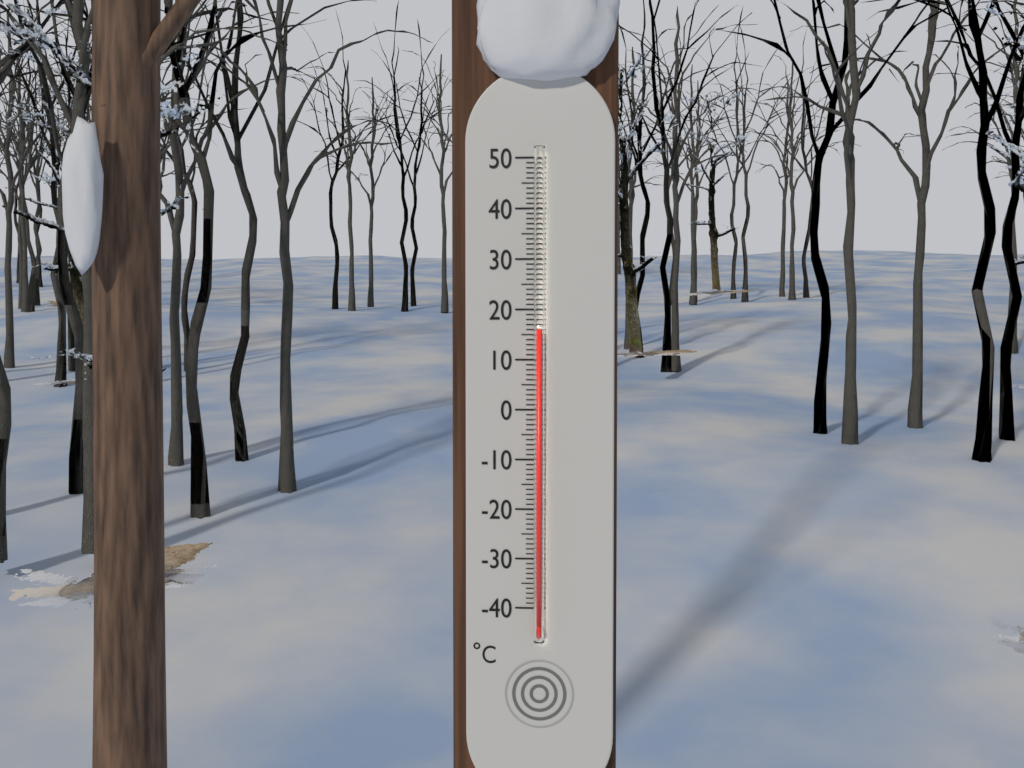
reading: 16 °C
